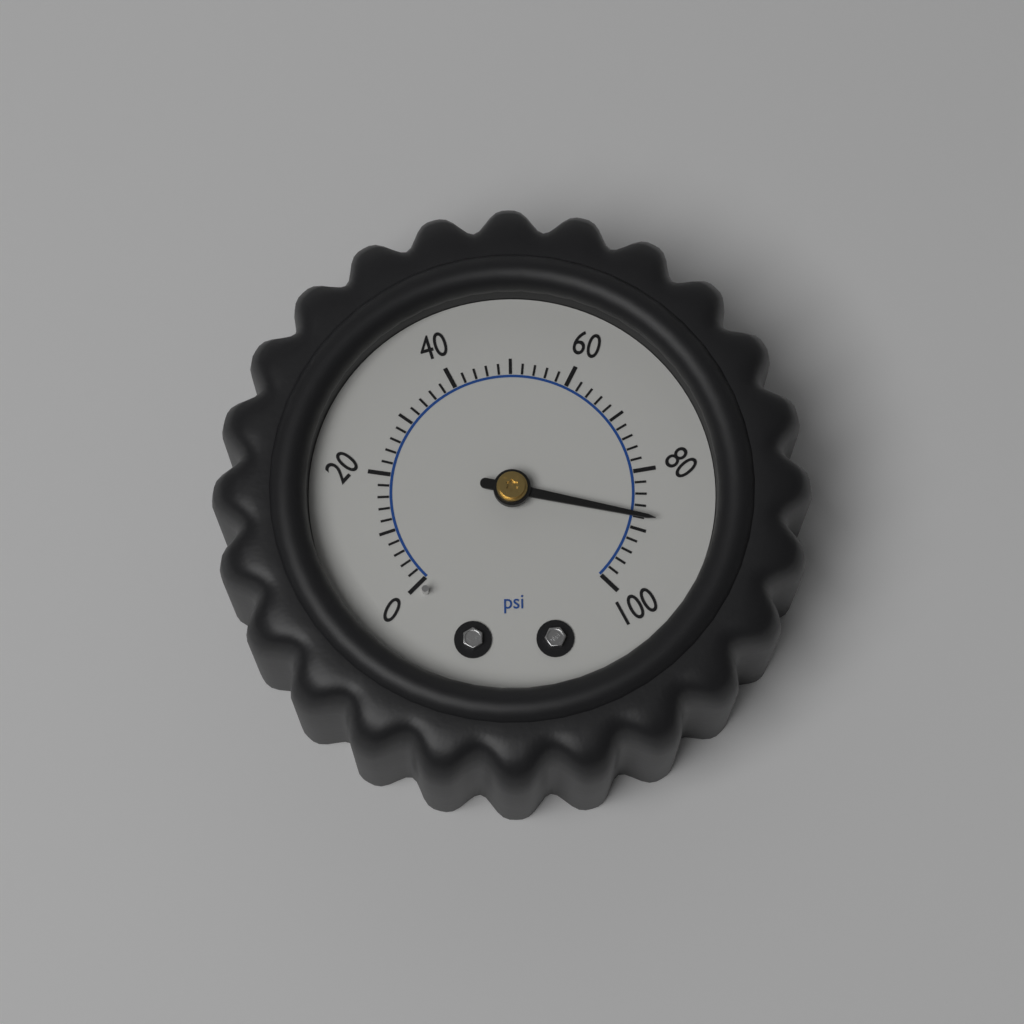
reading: 88 psi
